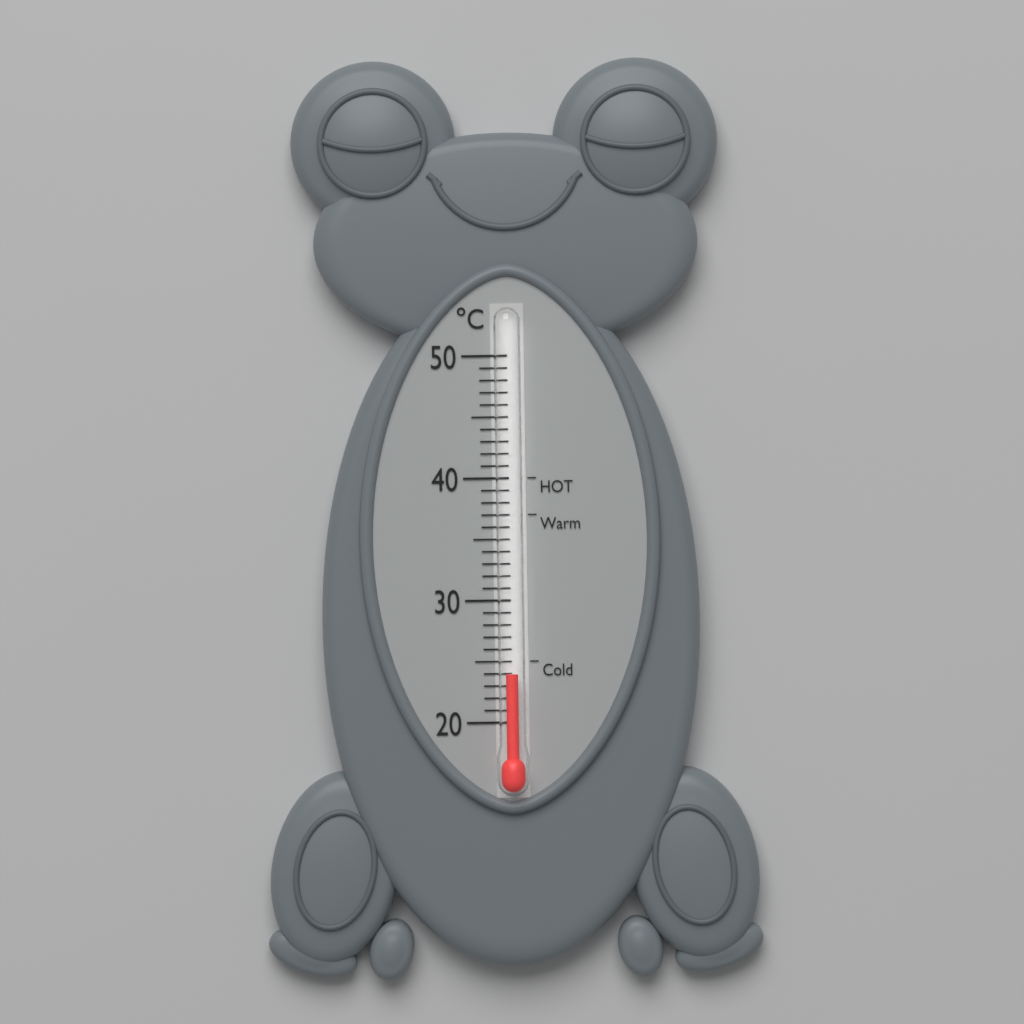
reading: 24 °C
